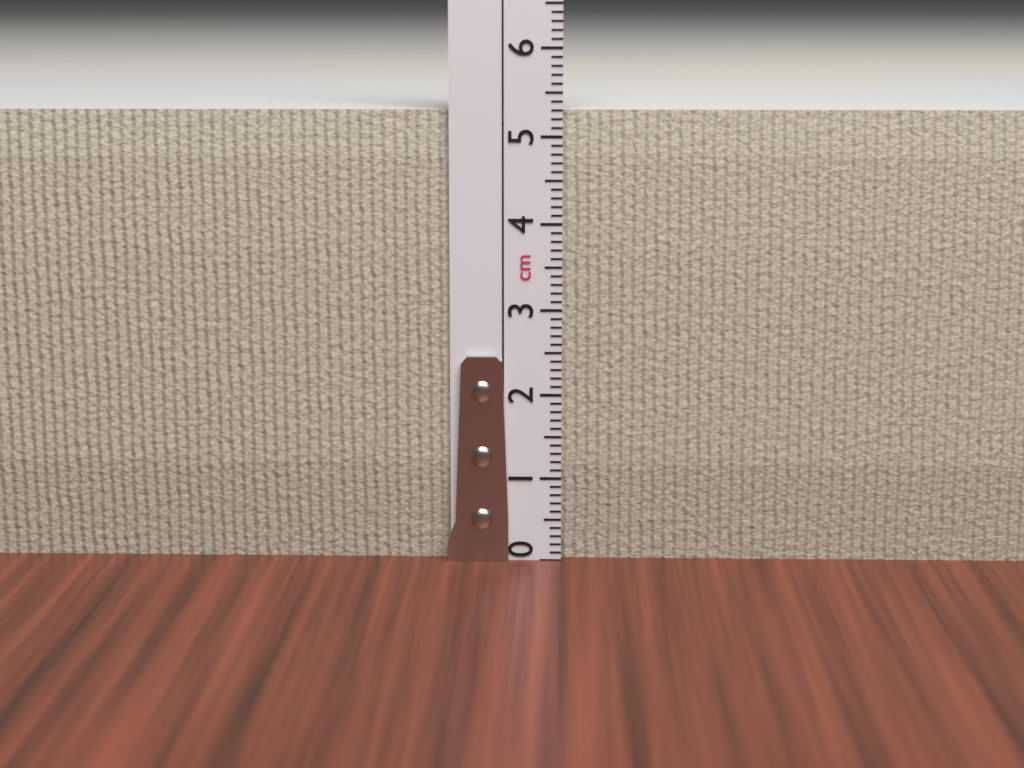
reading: 5.3 cm
